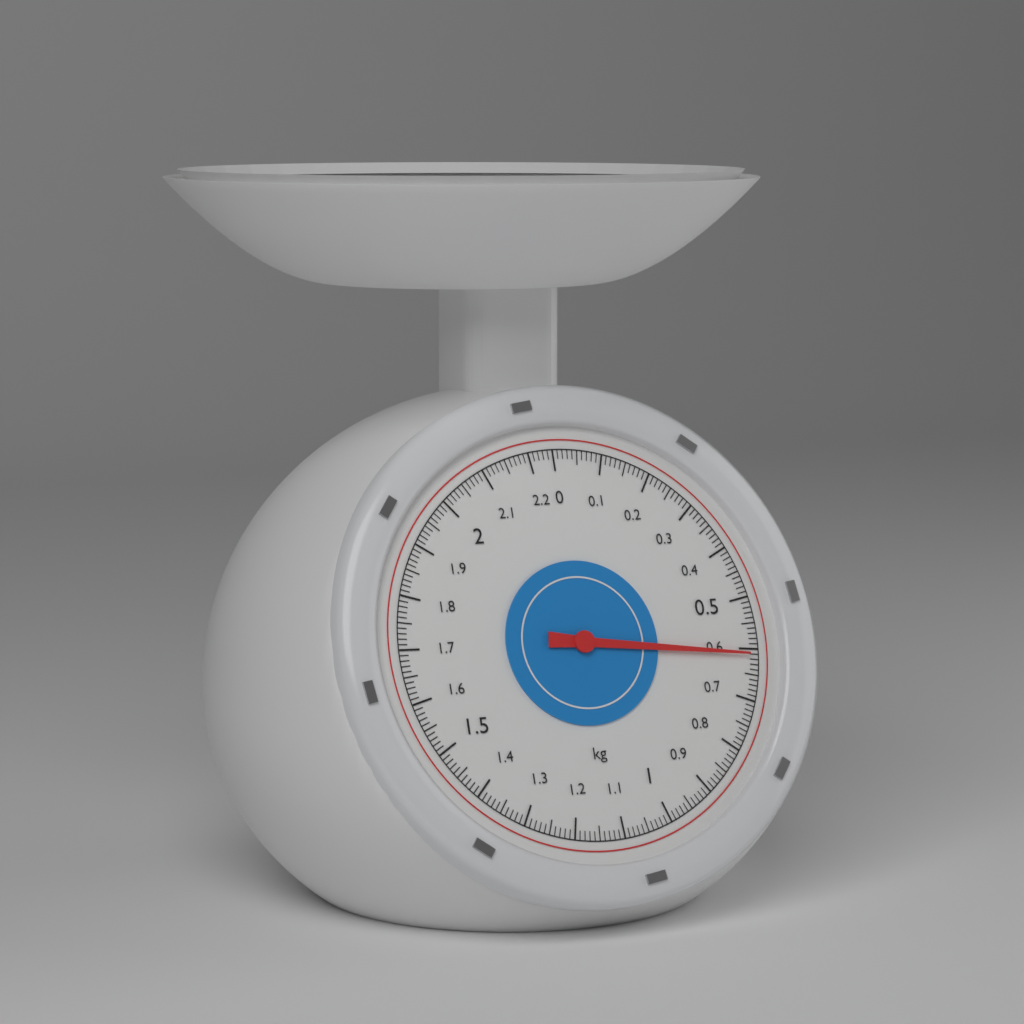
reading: 0.61 kg
